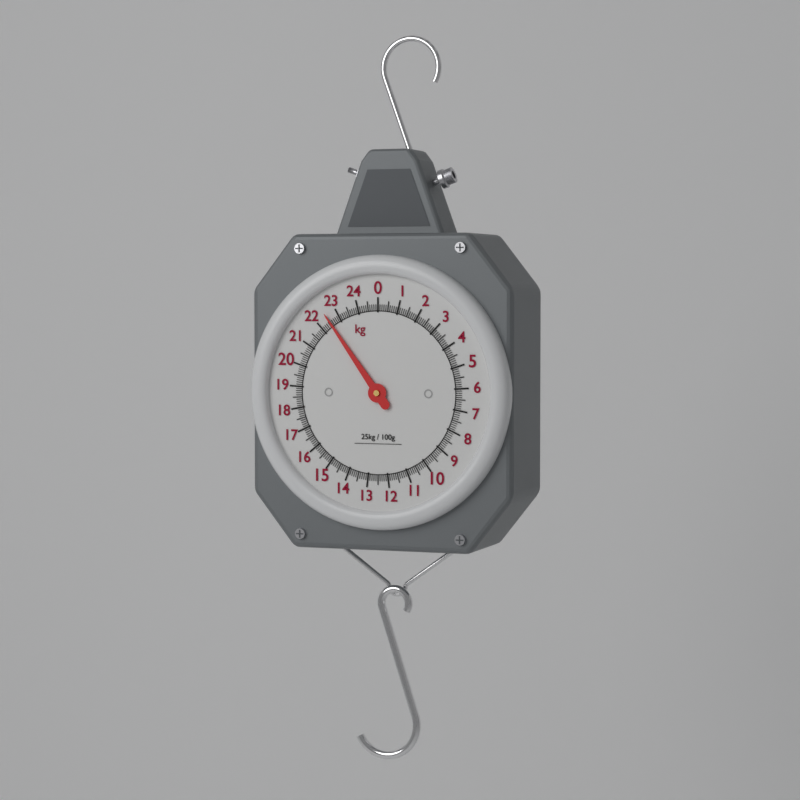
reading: 22.5 kg
